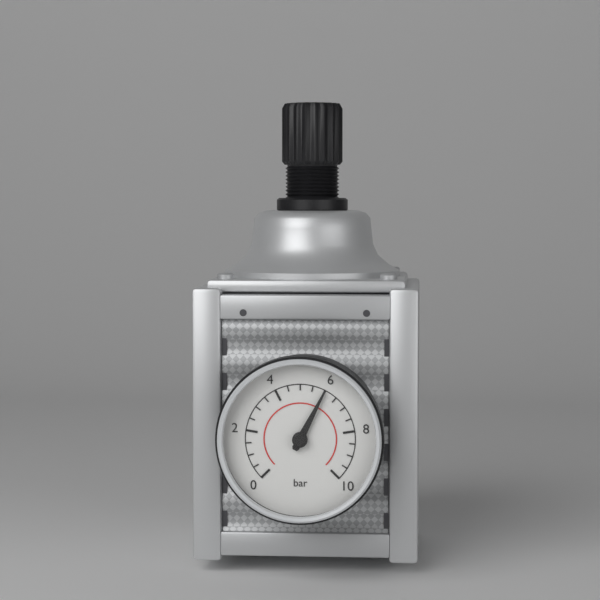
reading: 6.0 bar
